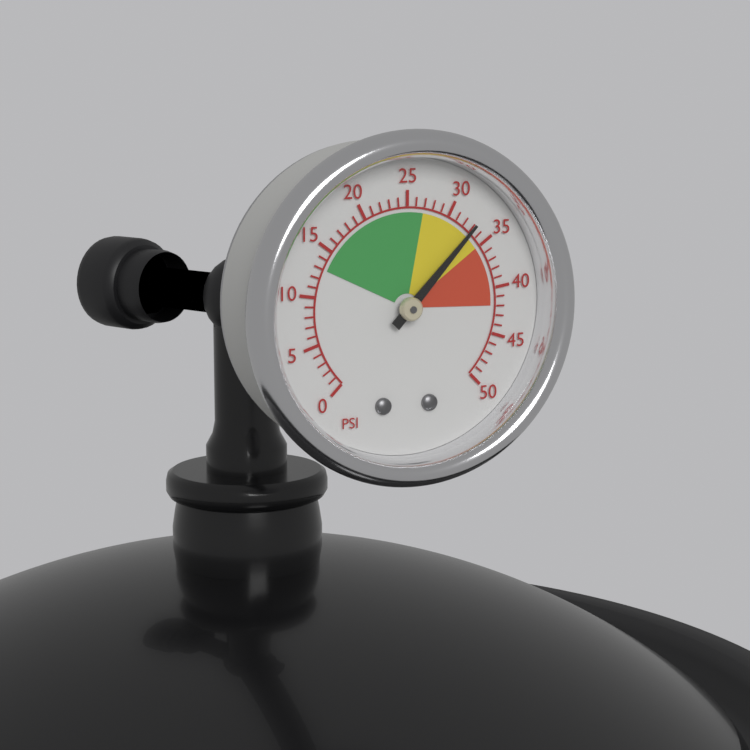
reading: 33 psi
